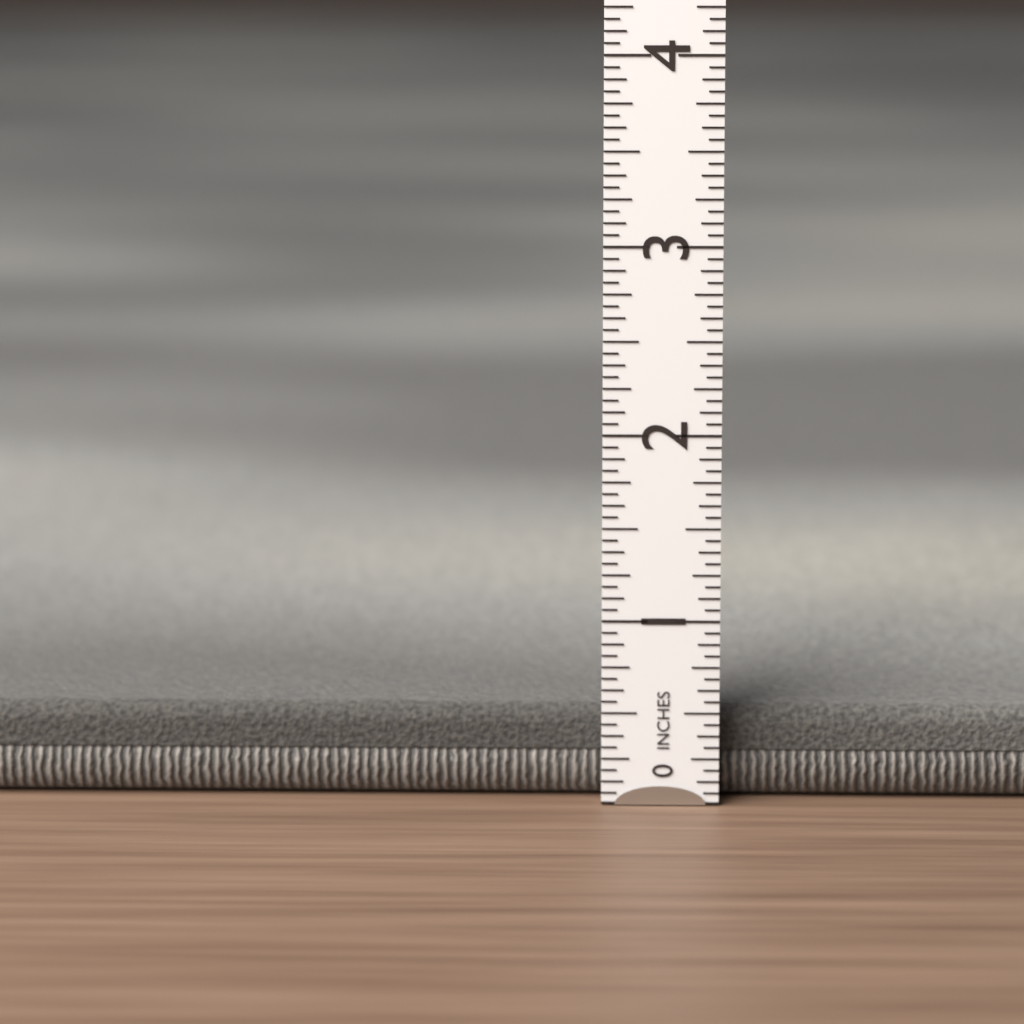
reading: 0.5000 in
